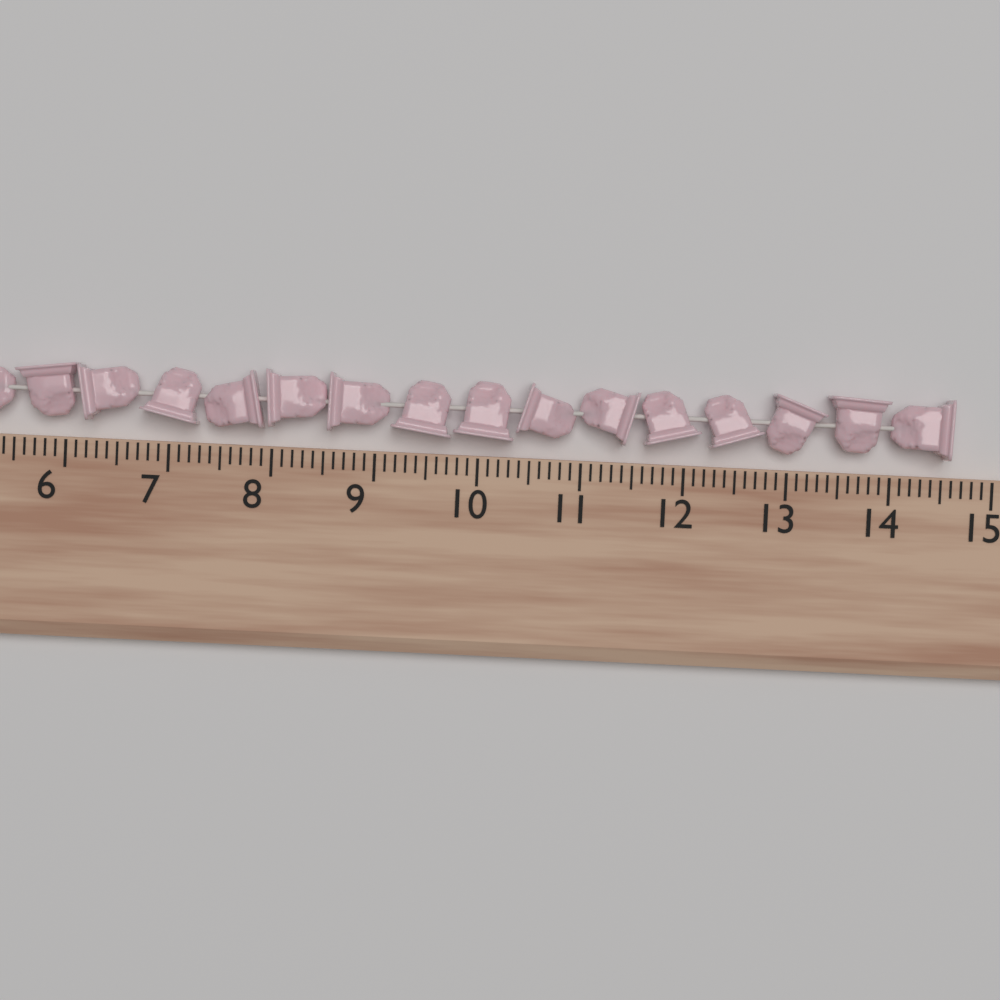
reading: 14.6 (no unit)
